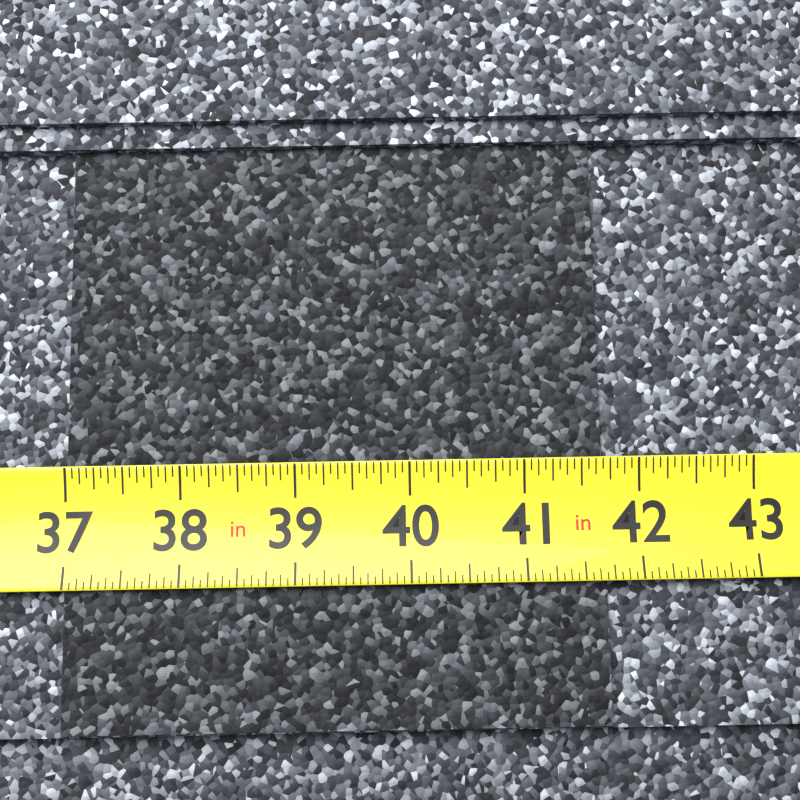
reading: 41.6875 in
